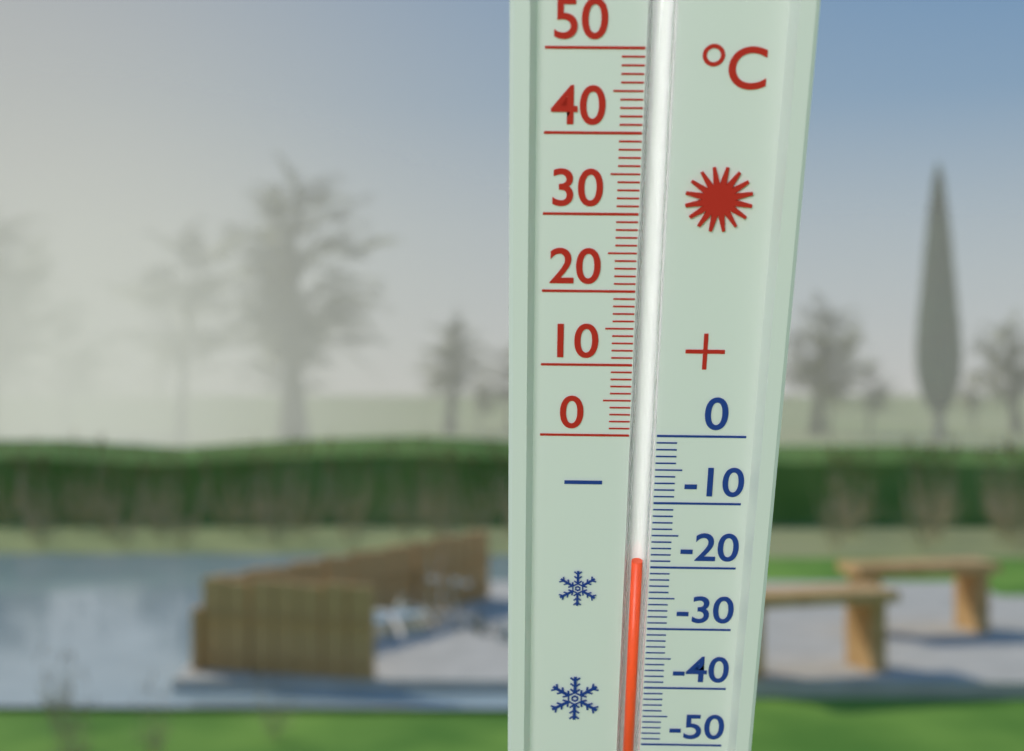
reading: -19 °C
